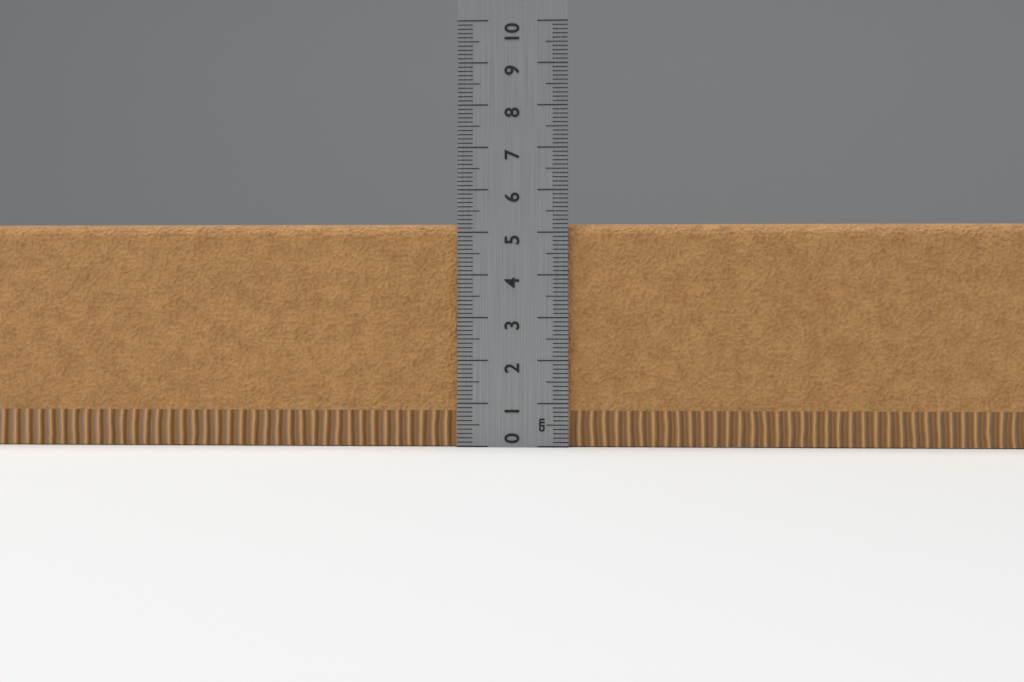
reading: 5.2 cm
